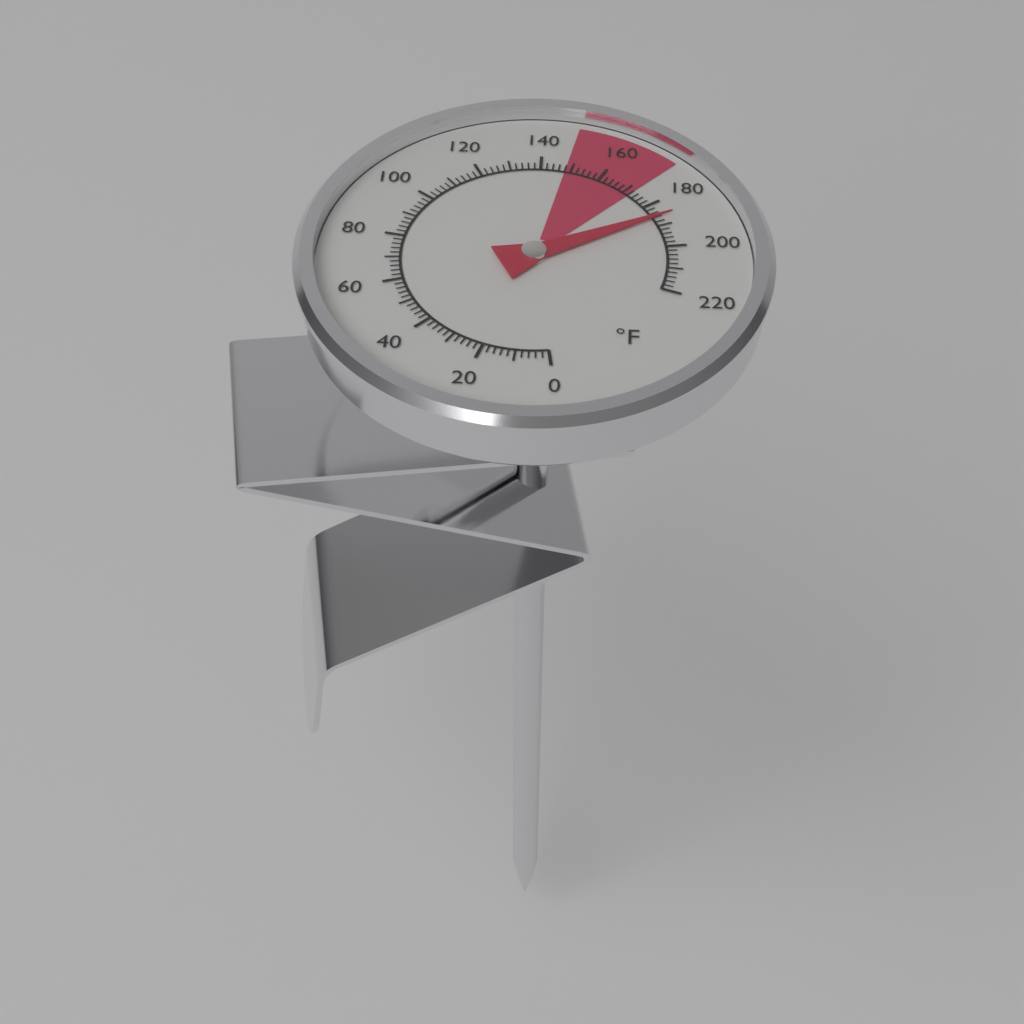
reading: 186 °F
